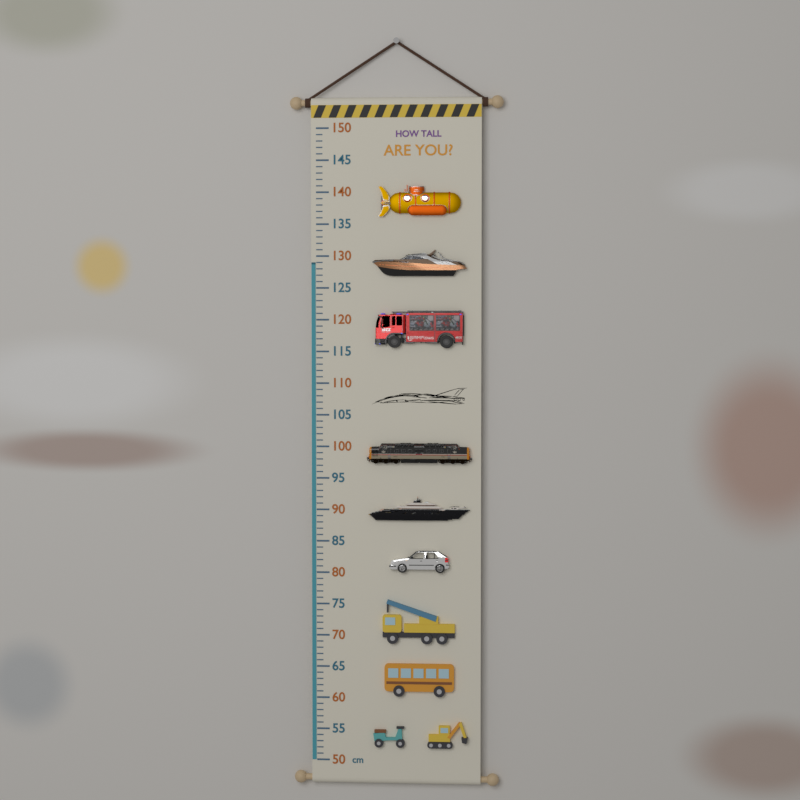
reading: 129 cm
